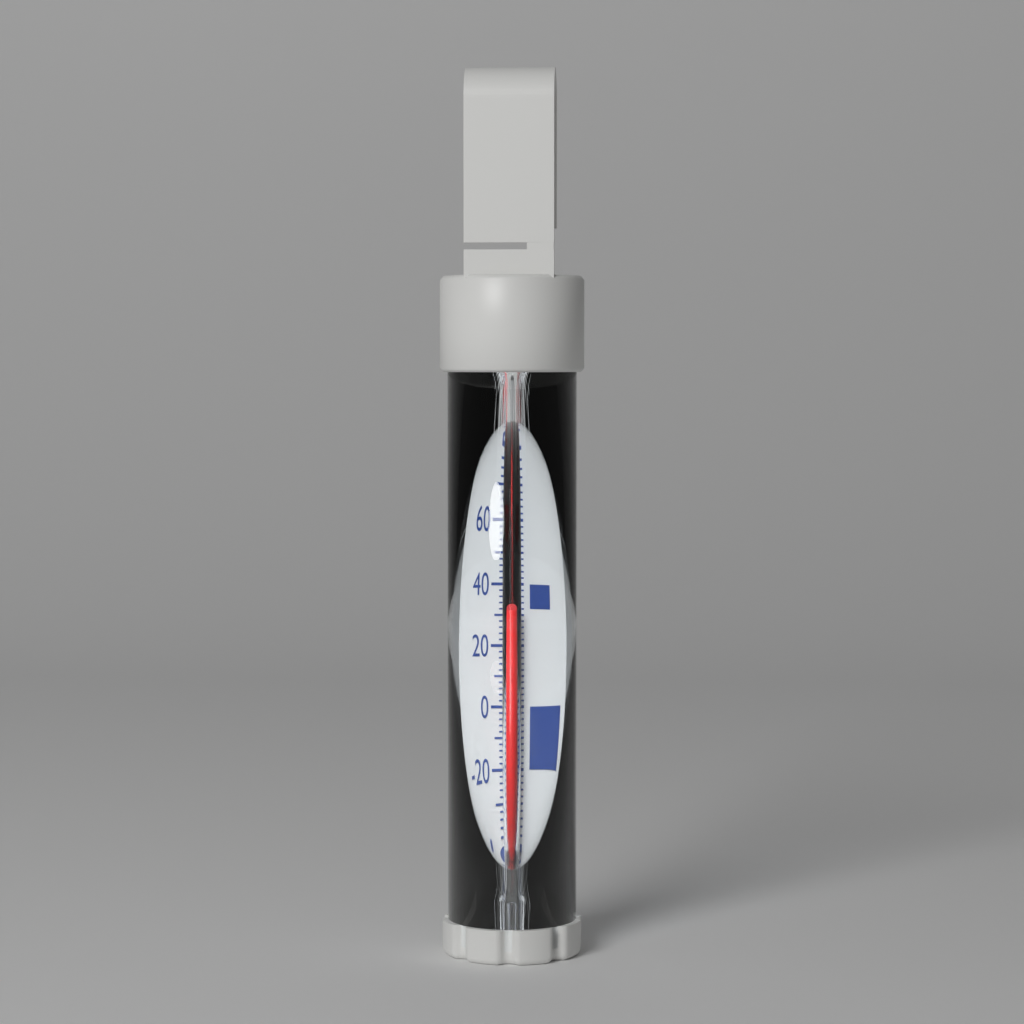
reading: 32 °F
